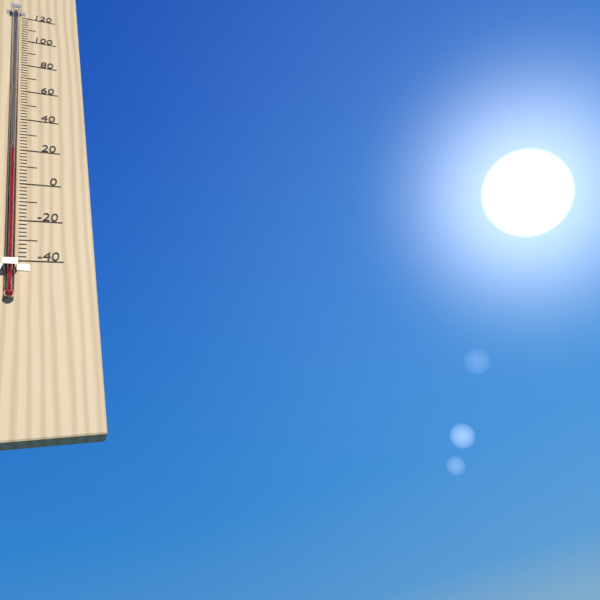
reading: 18 °F
